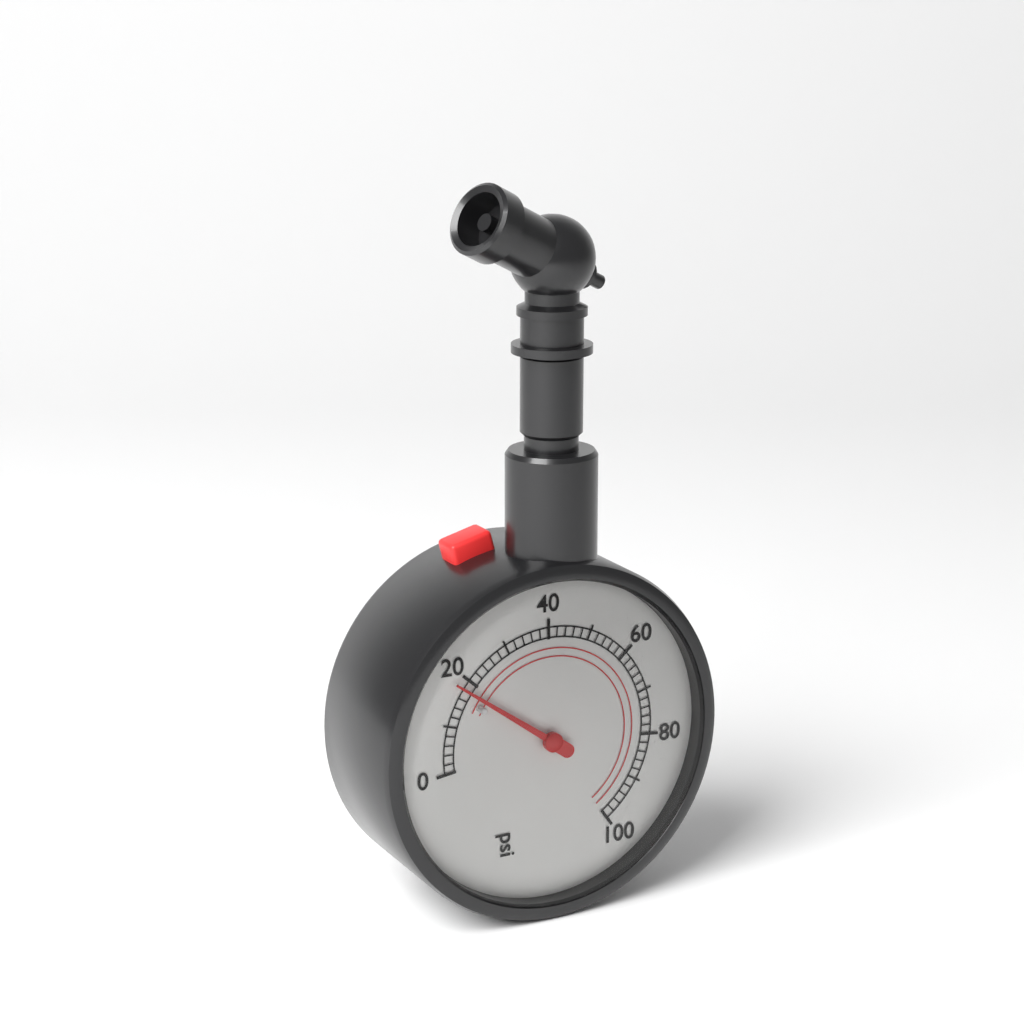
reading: 18 psi
